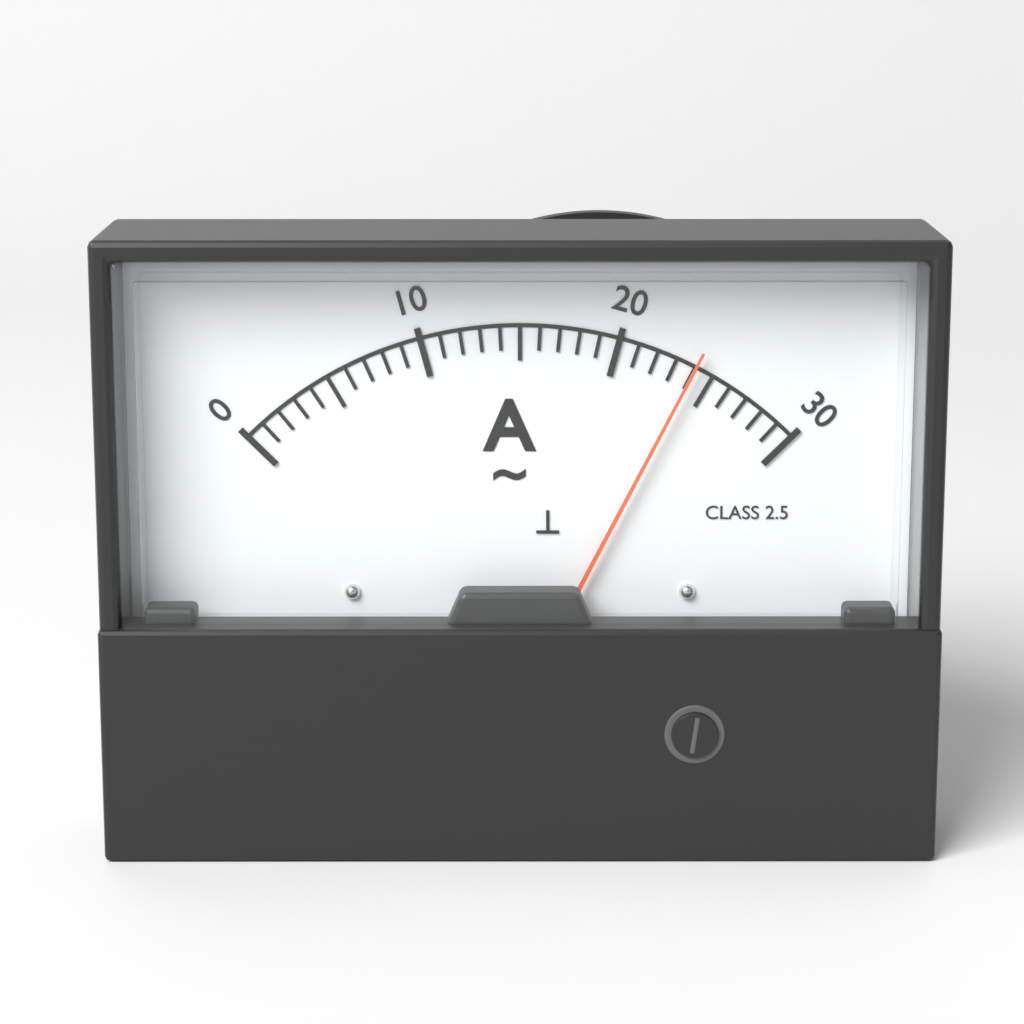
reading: 24 A
